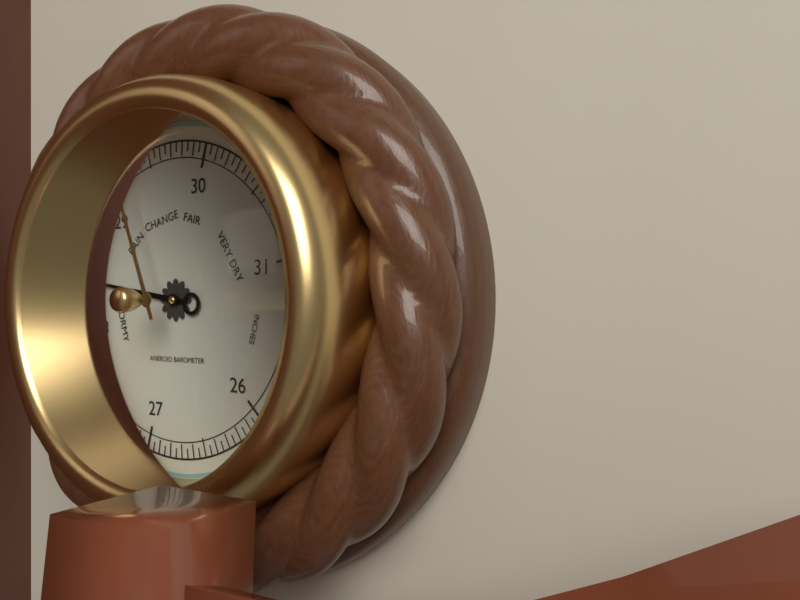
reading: 28.40 inHg
